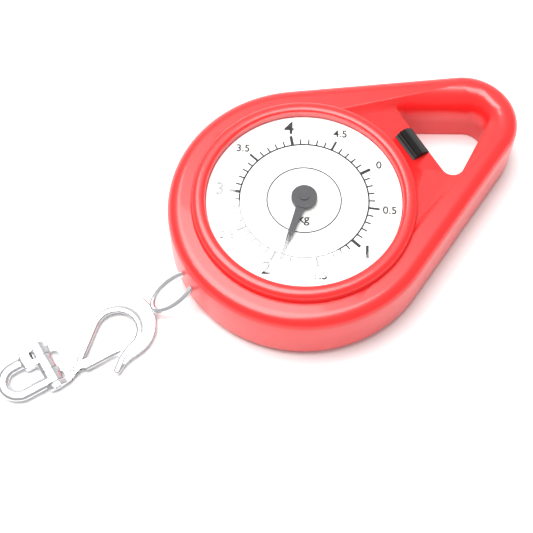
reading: 1.9 kg
